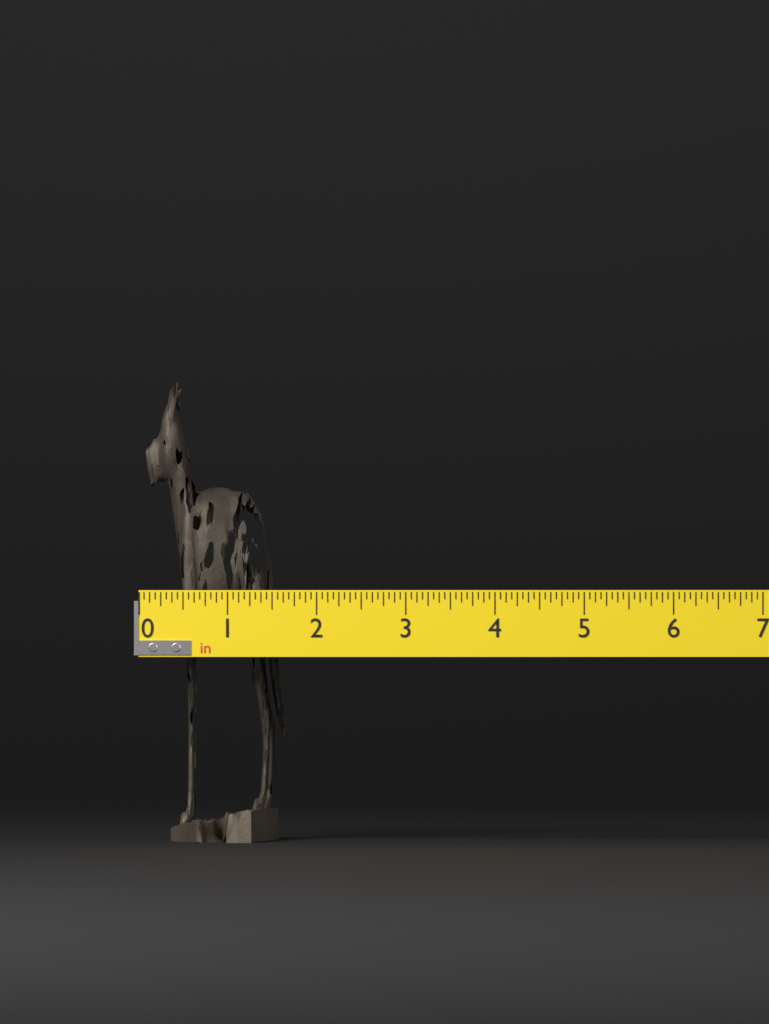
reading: 1.6250 in
